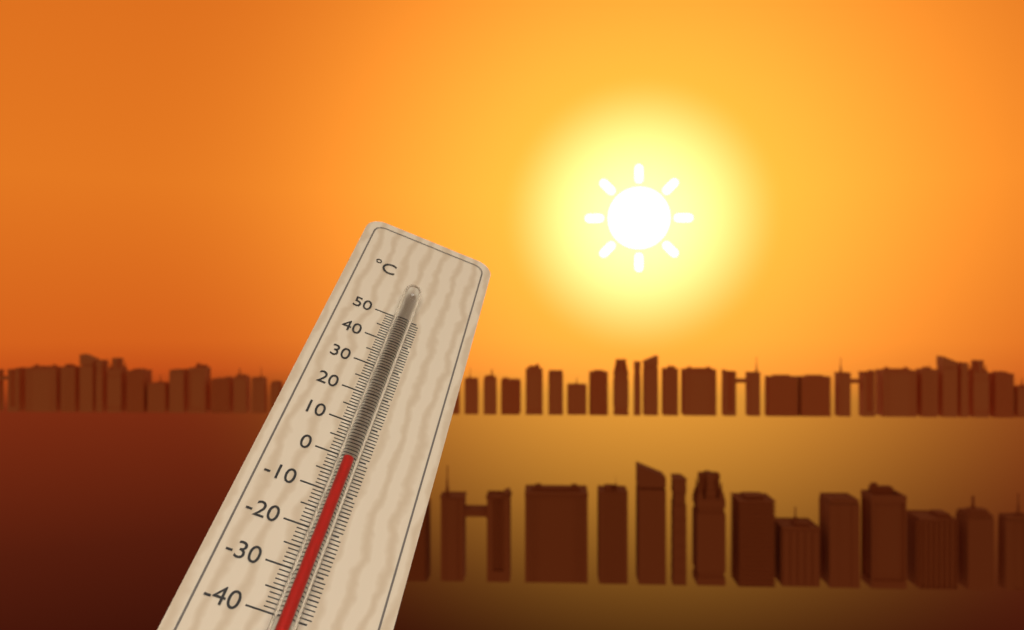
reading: -3 °C
